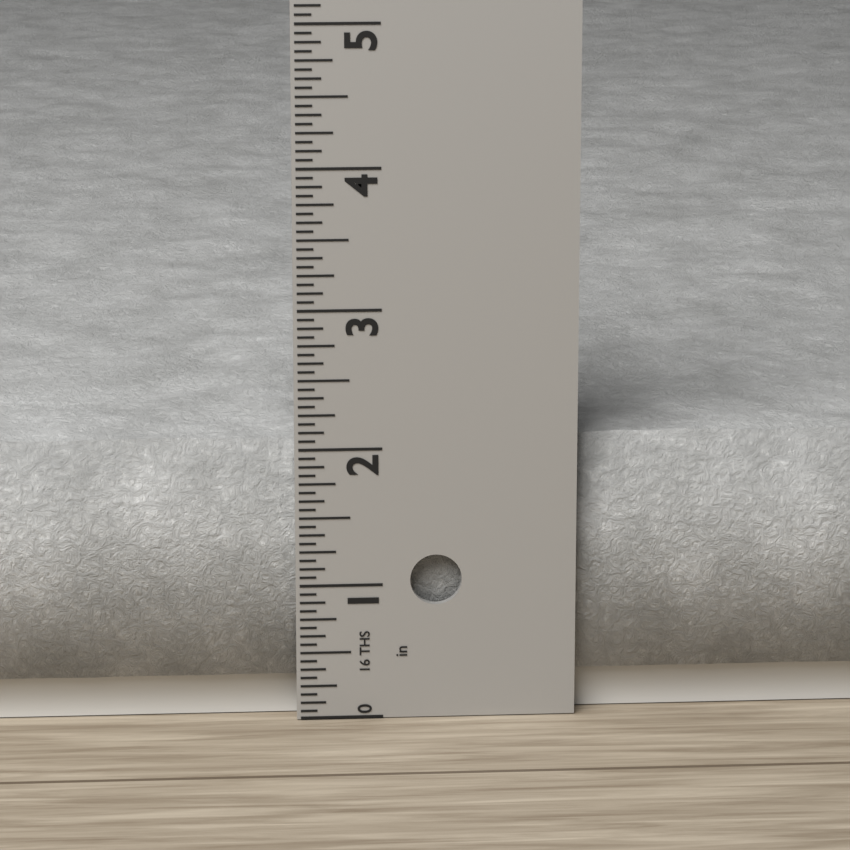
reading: 2.0625 in
